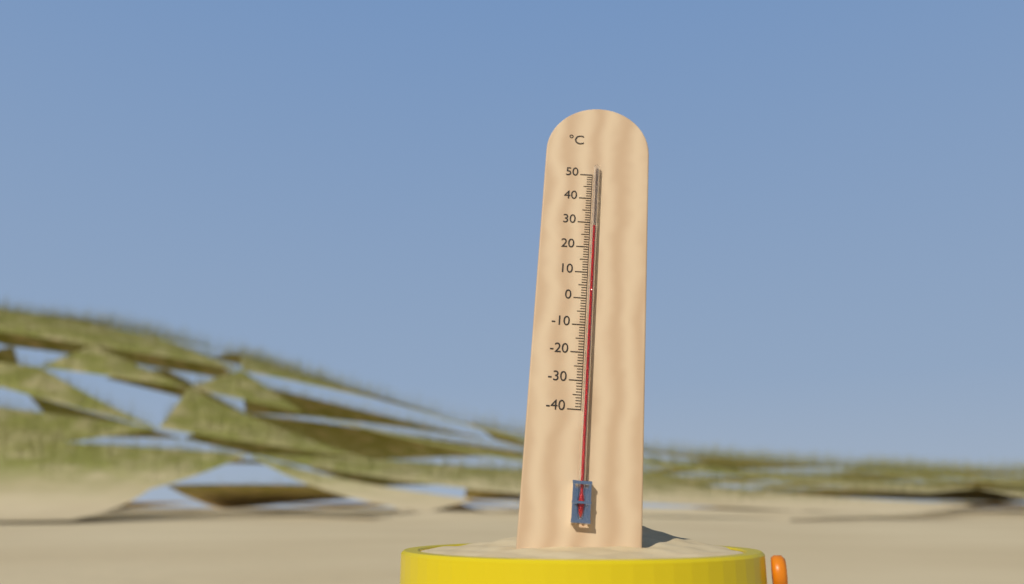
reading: 28 °C
